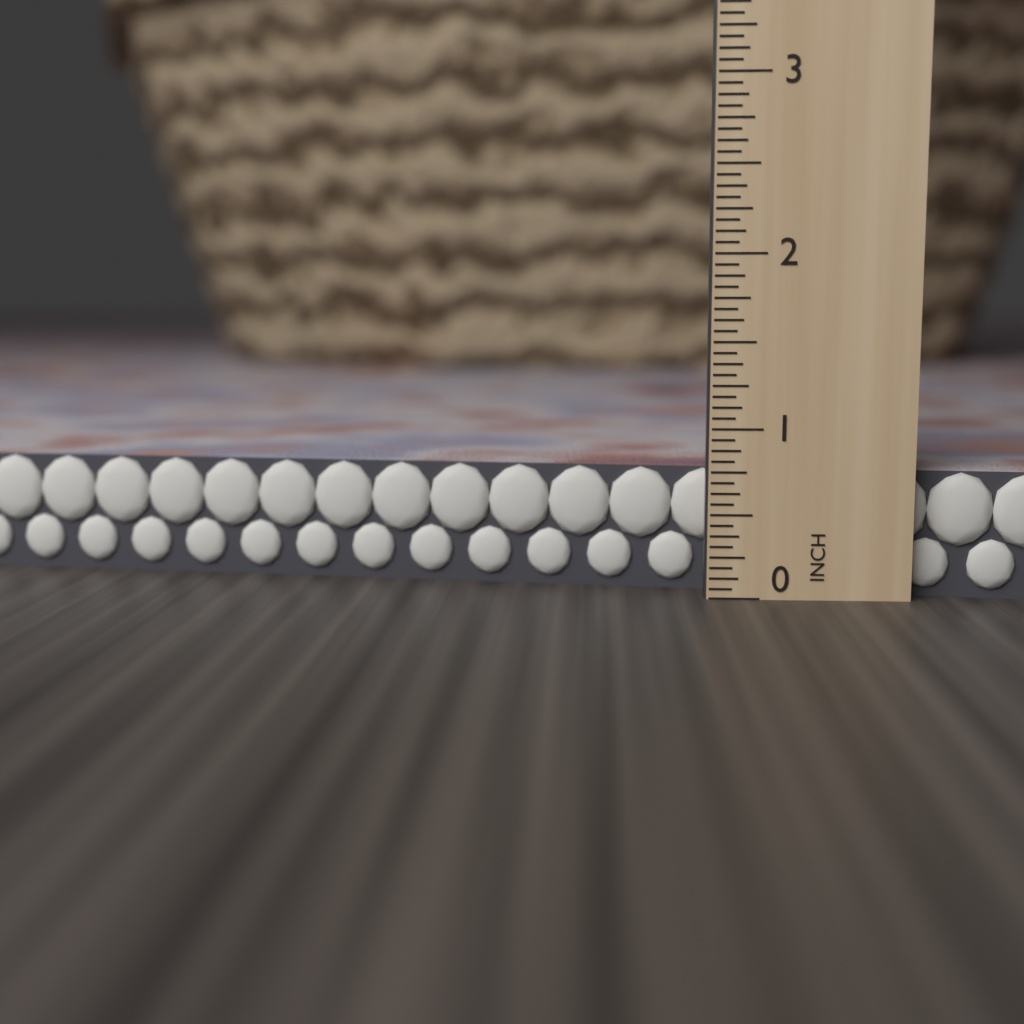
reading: 0.7500 in
